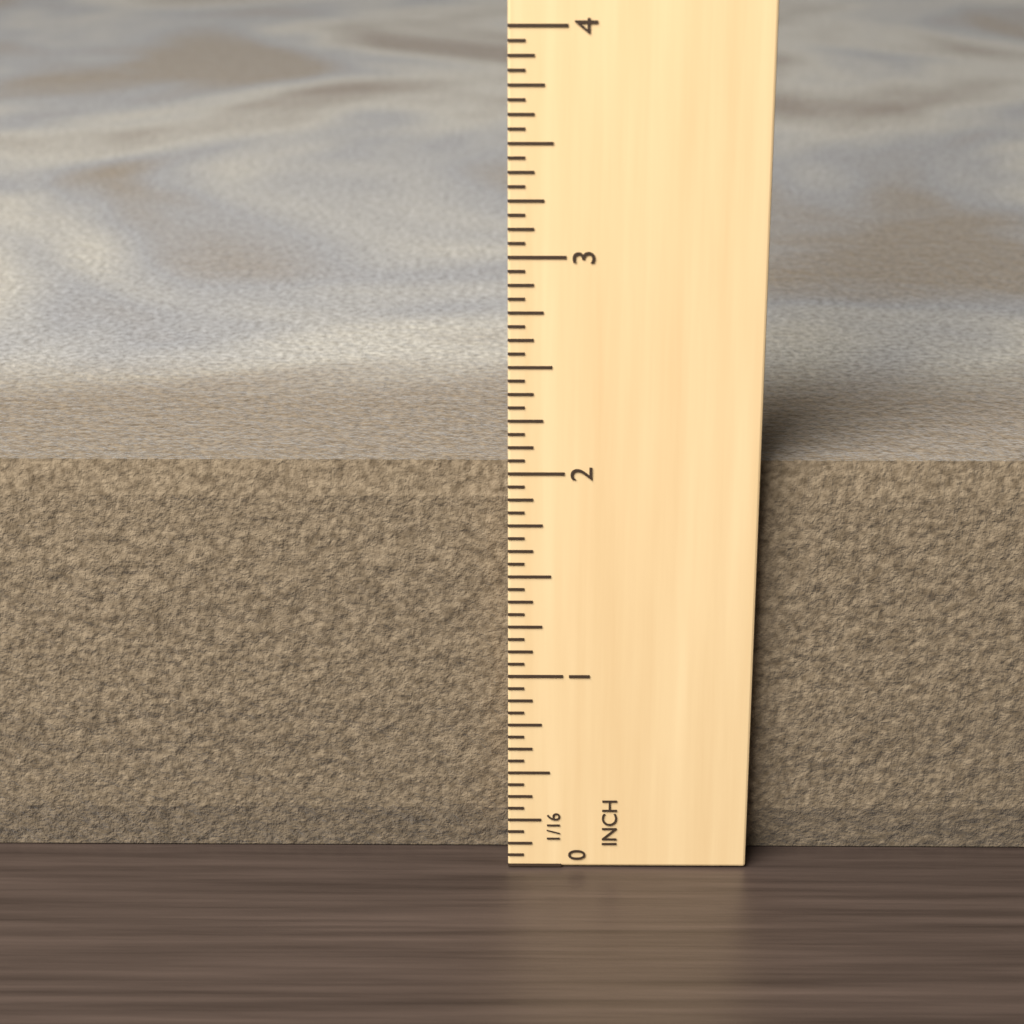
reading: 2.0000 in
